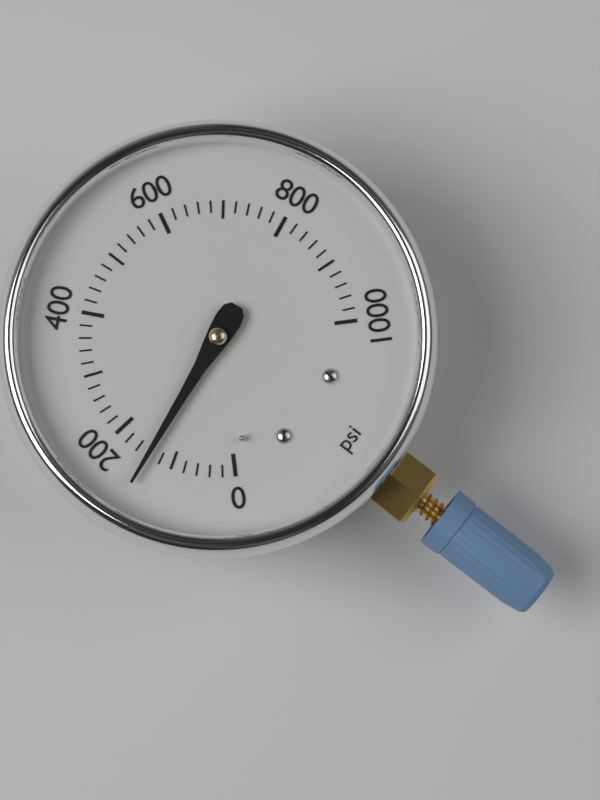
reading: 140 psi
